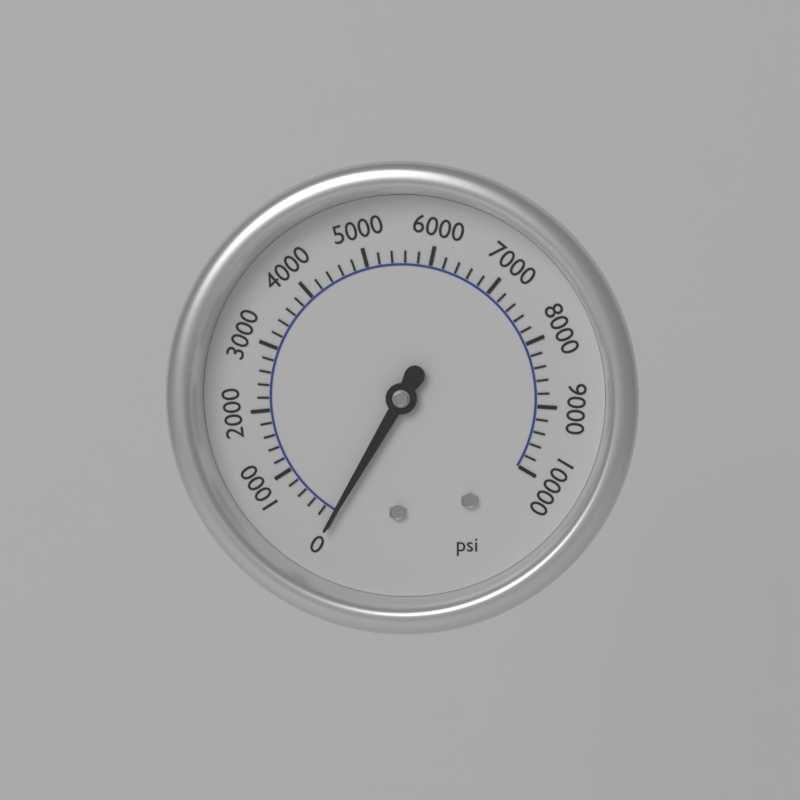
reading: 0 psi
